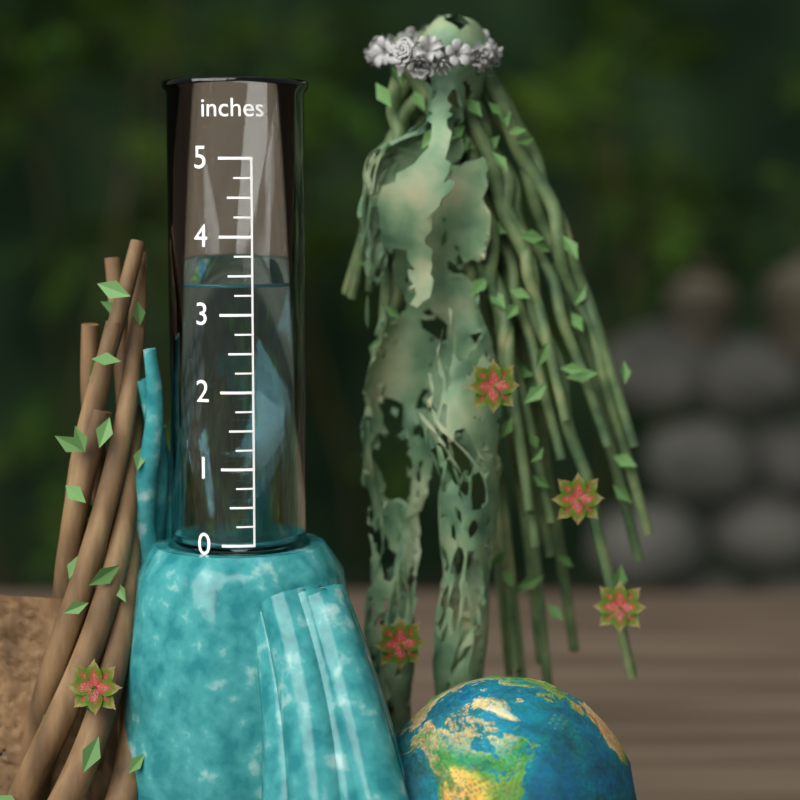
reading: 3.40 inches
